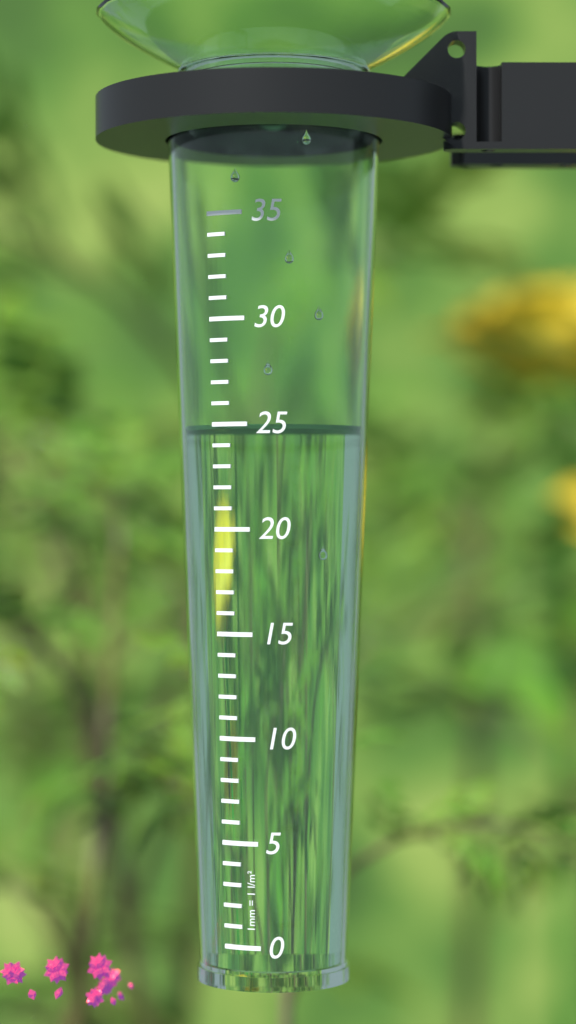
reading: 25 mm
